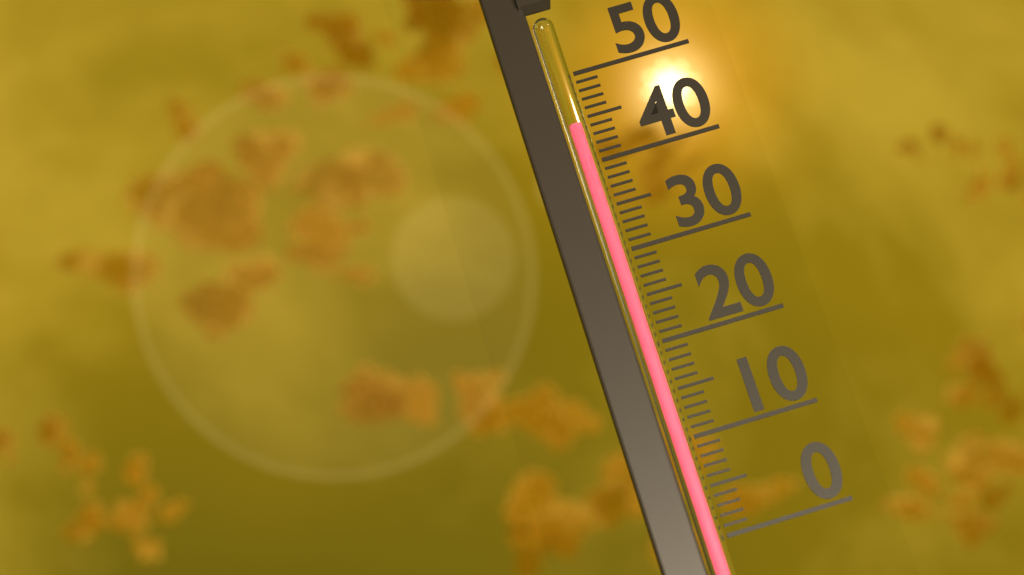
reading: 44 (no unit)
